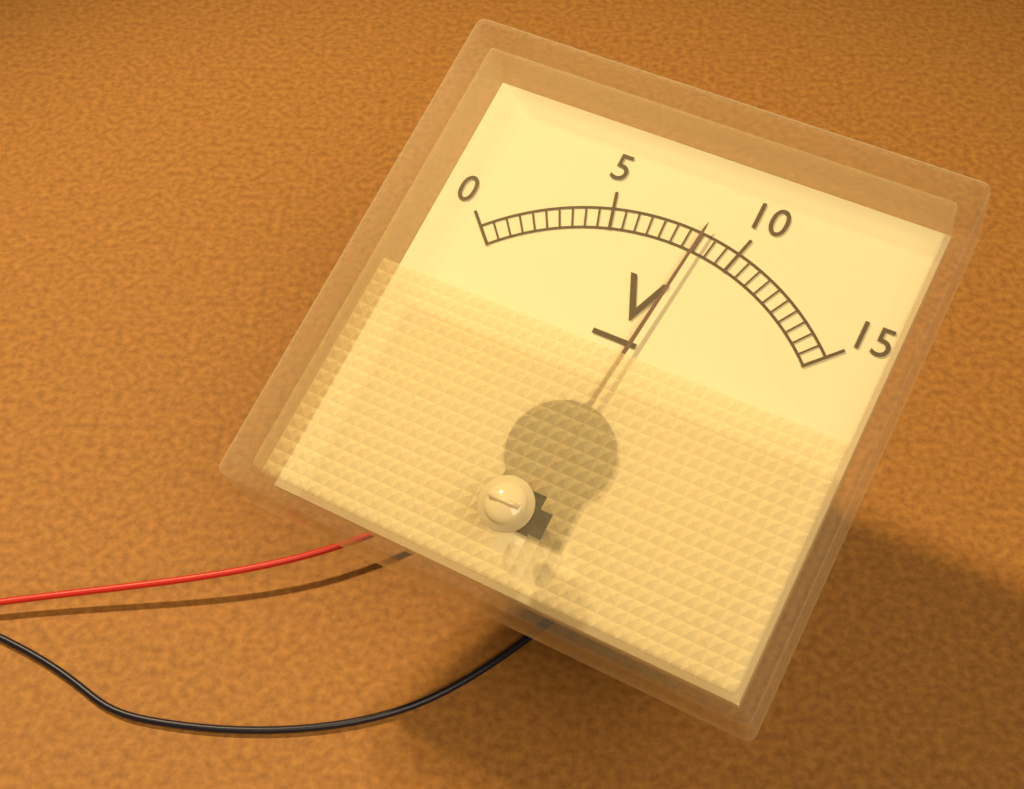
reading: 8.5 V
